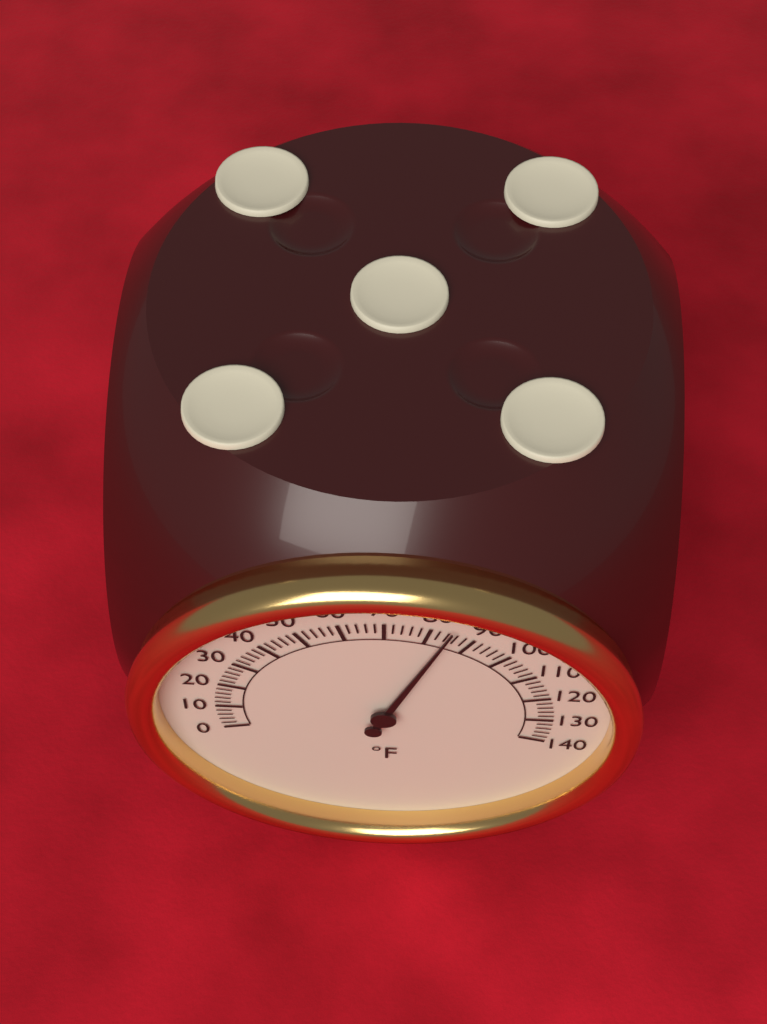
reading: 84 °F
